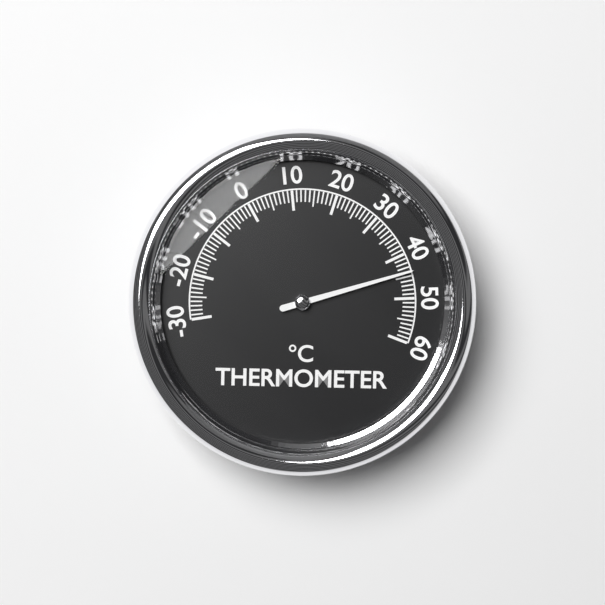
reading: 44 °C
